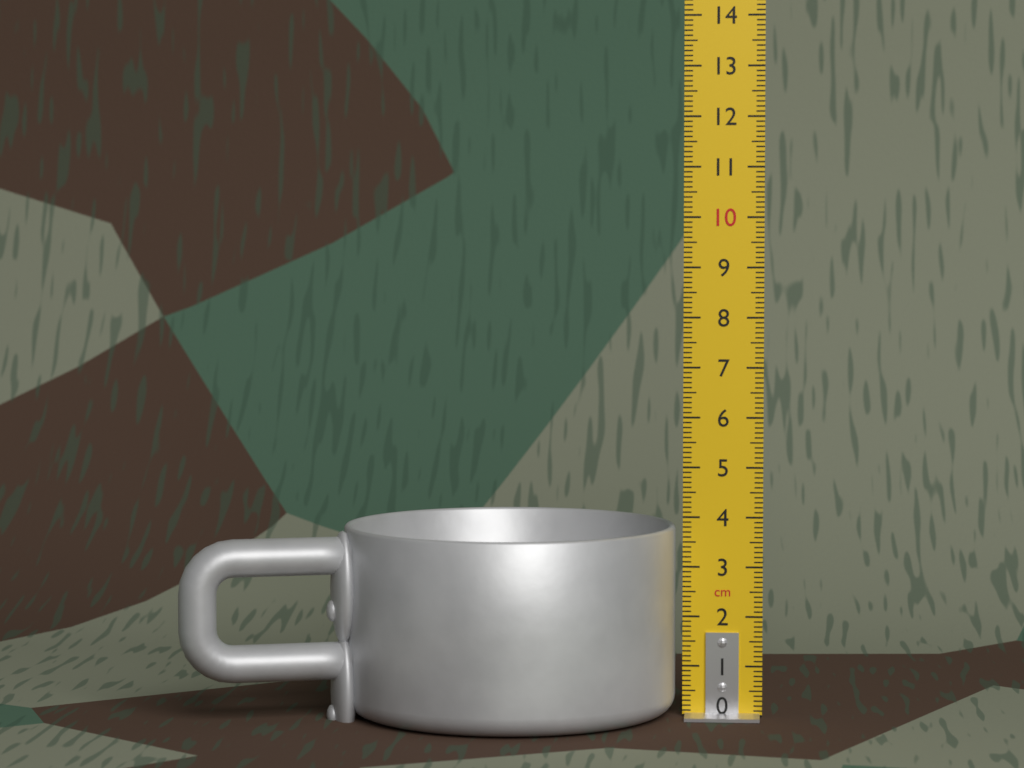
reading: 3.8 cm
